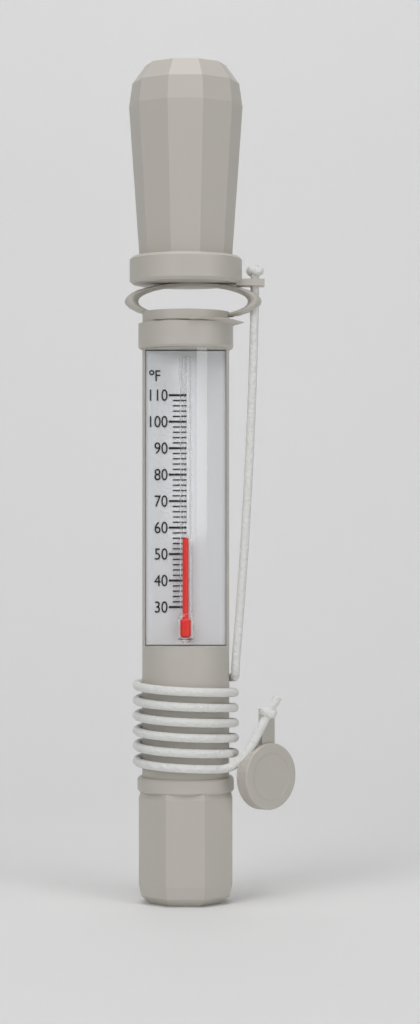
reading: 56 °F
